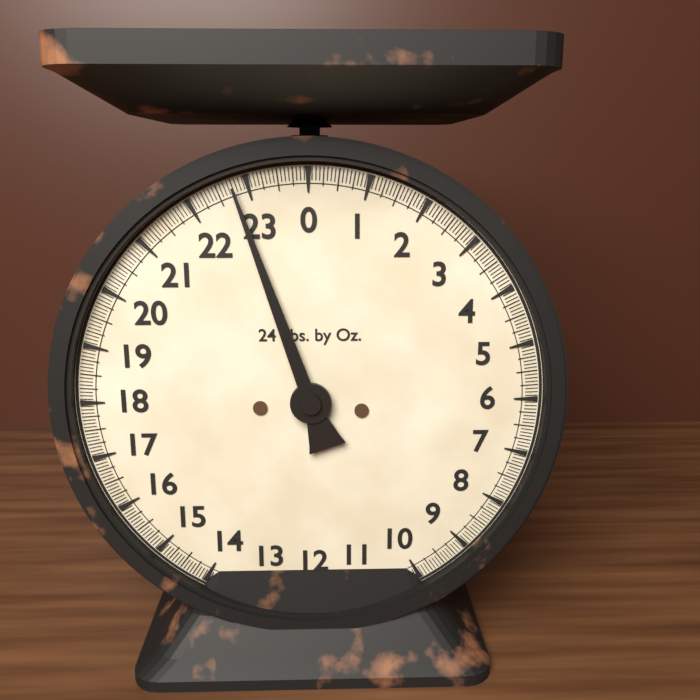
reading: 22.7500 lb
